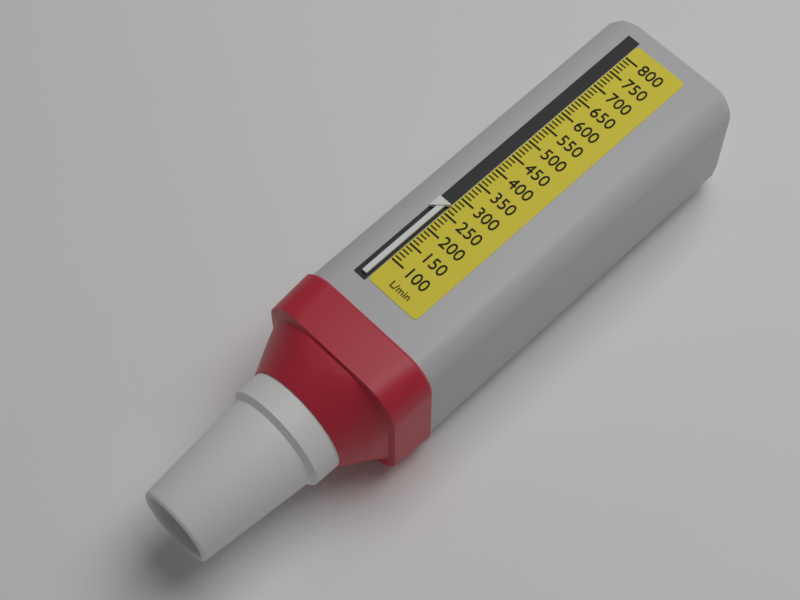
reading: 270 L/min
